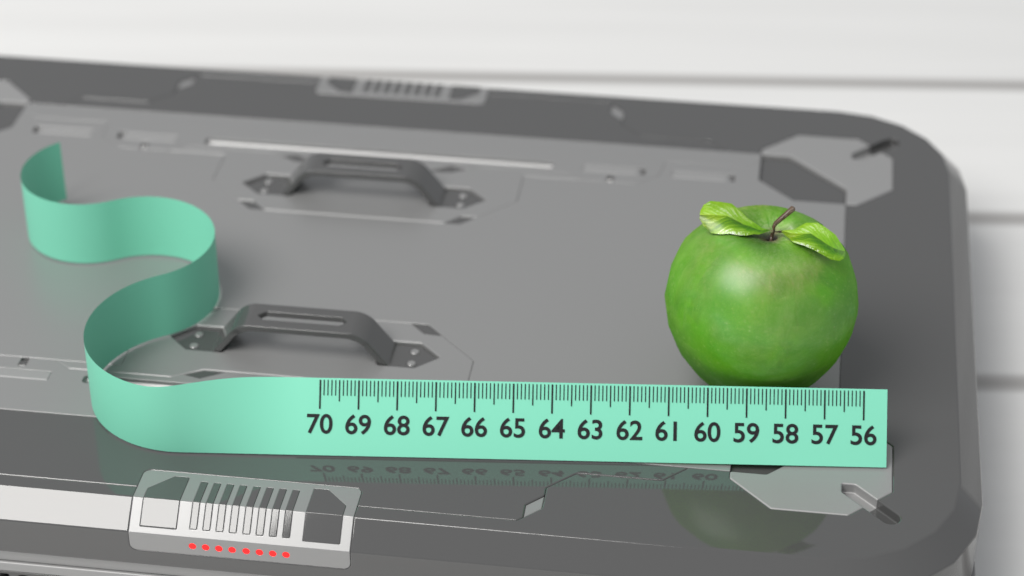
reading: 61.1 (no unit)
